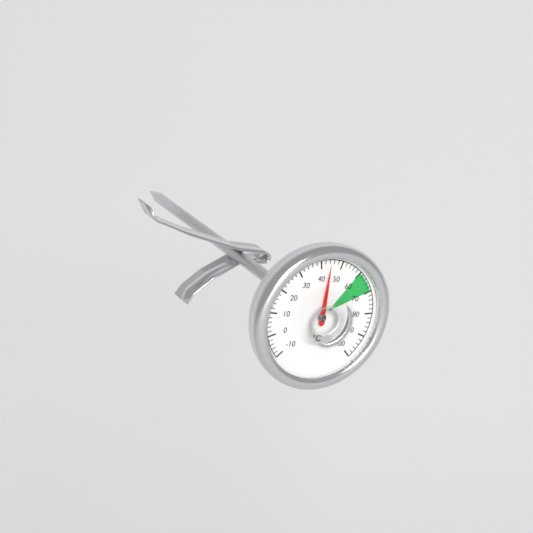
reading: 44 °C
